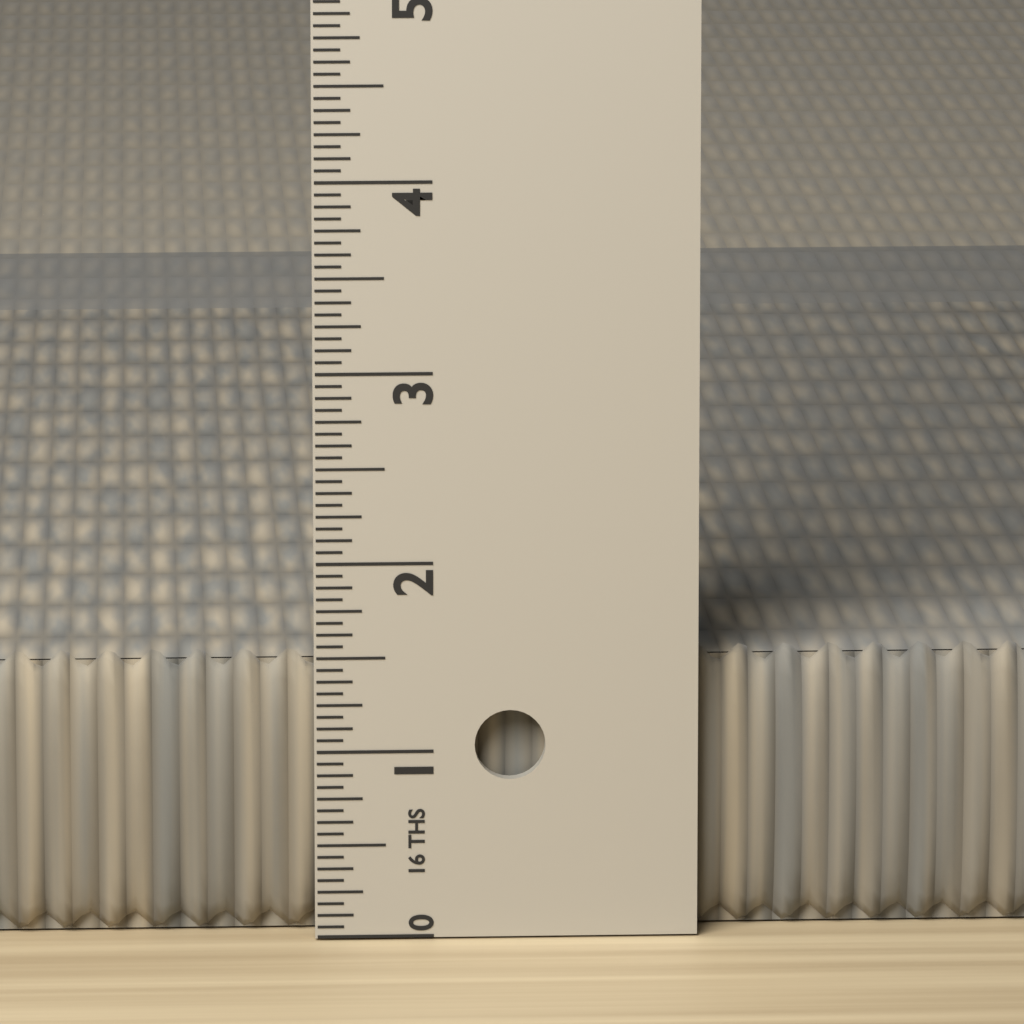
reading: 1.5000 in
